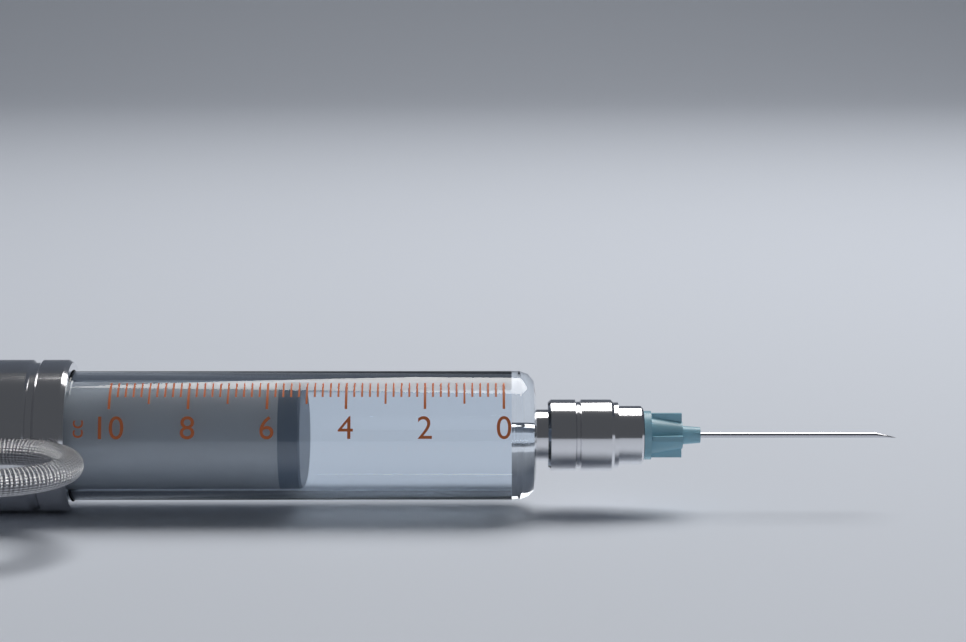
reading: 5.2 cc
